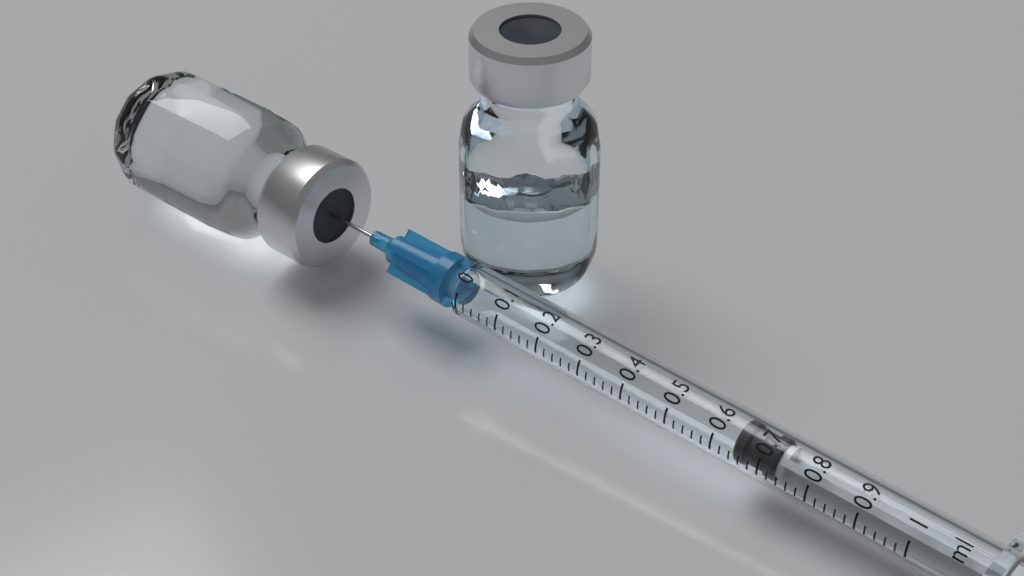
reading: 0.64 ml
